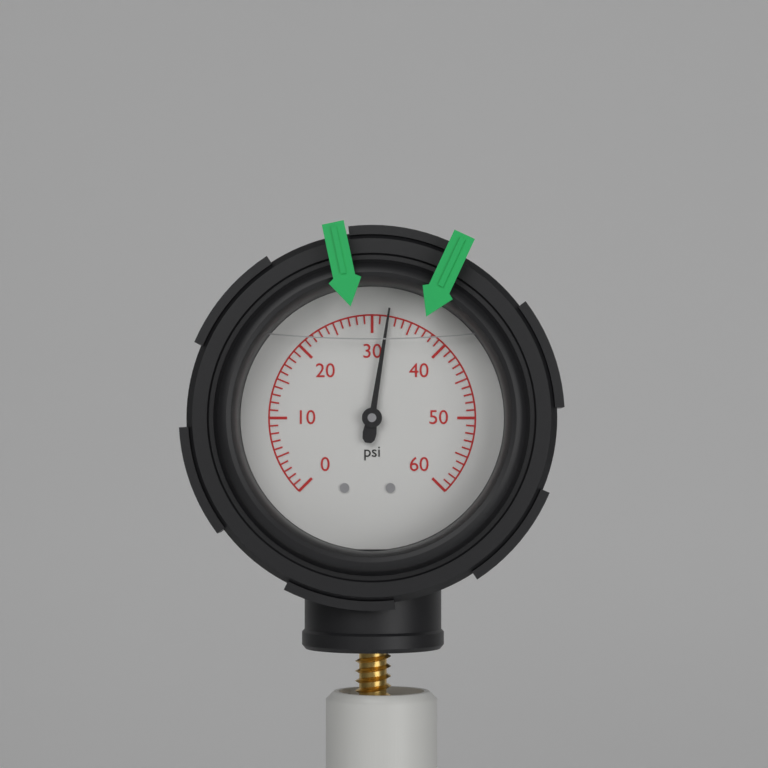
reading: 32 psi
